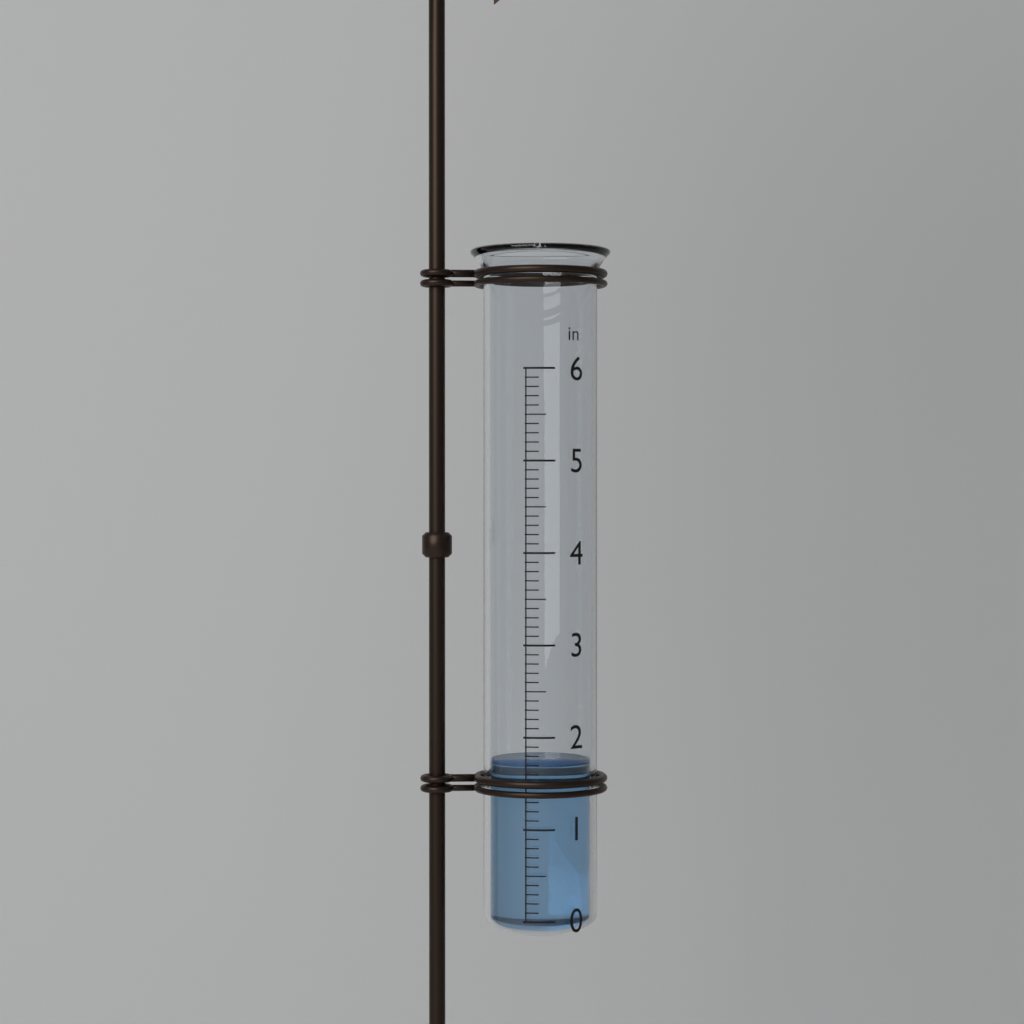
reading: 1.7 in
